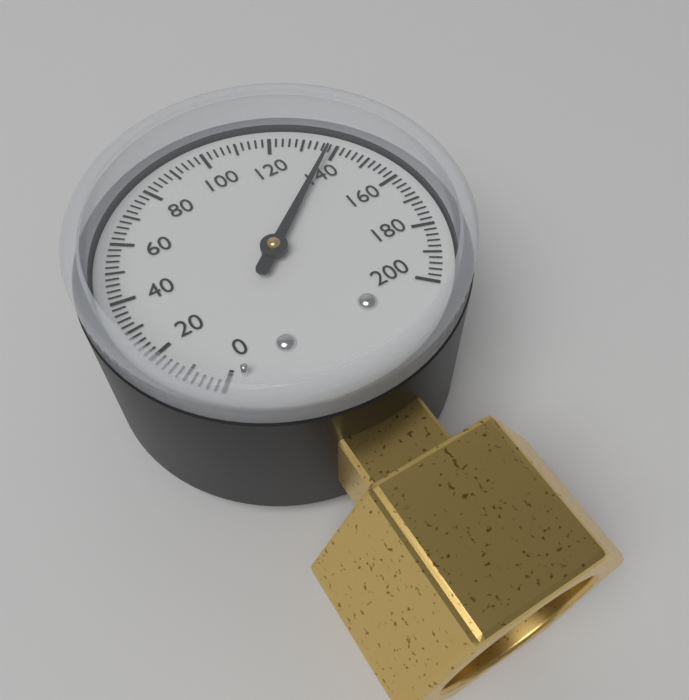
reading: 138 (no unit)
